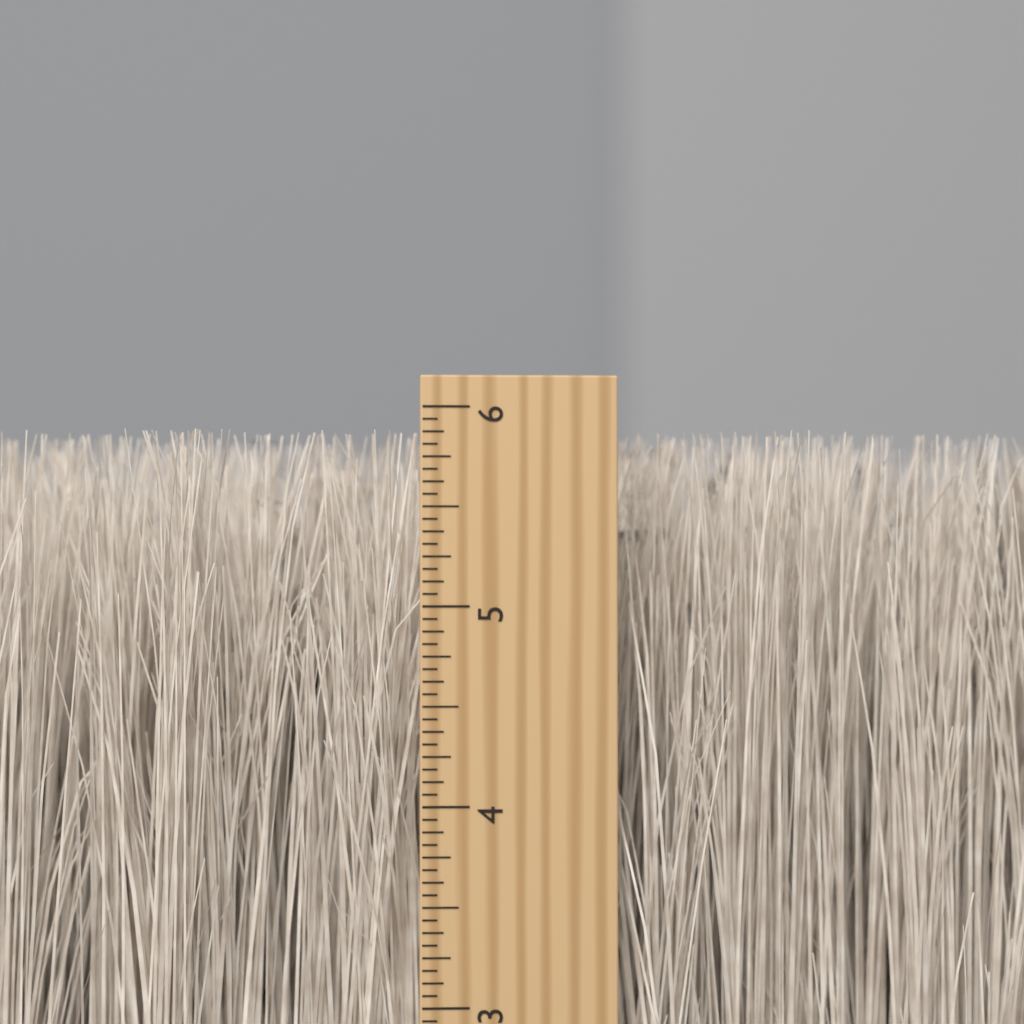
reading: 5.8750 inch
